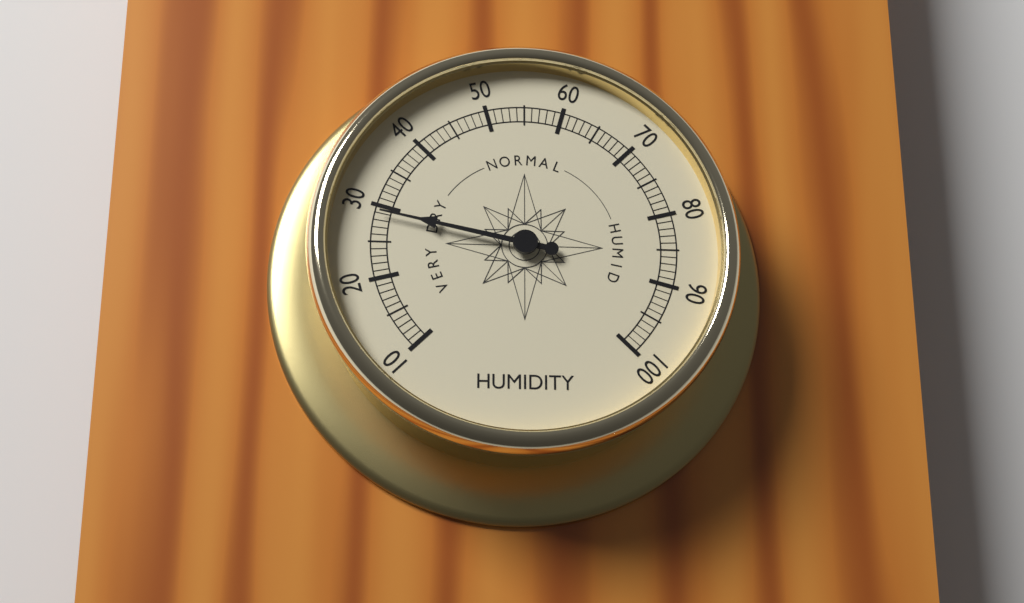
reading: 29 (no unit)
